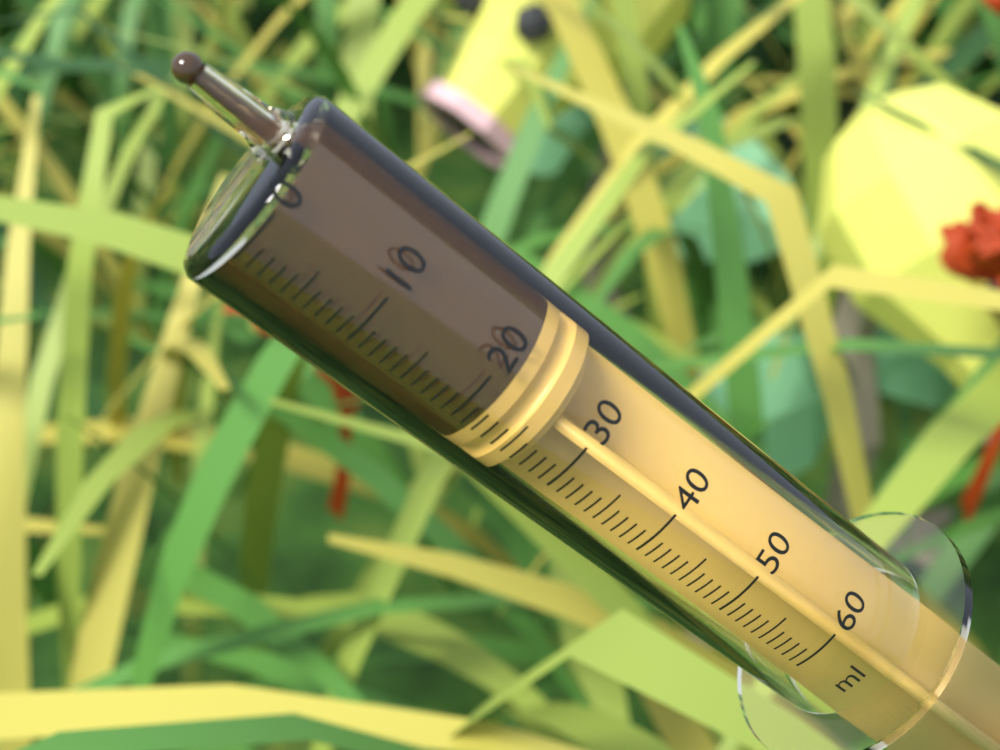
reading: 22 ml
